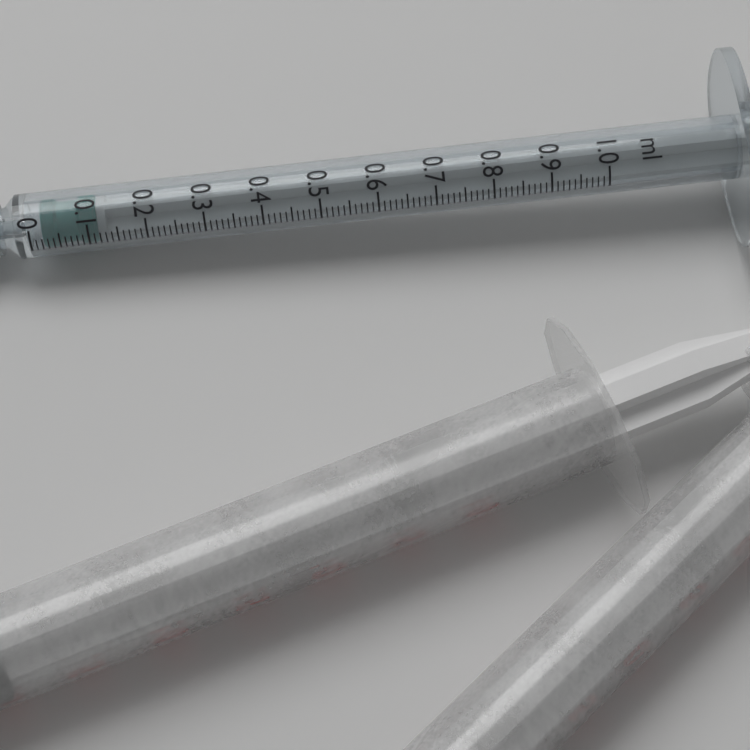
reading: 0.02 ml
